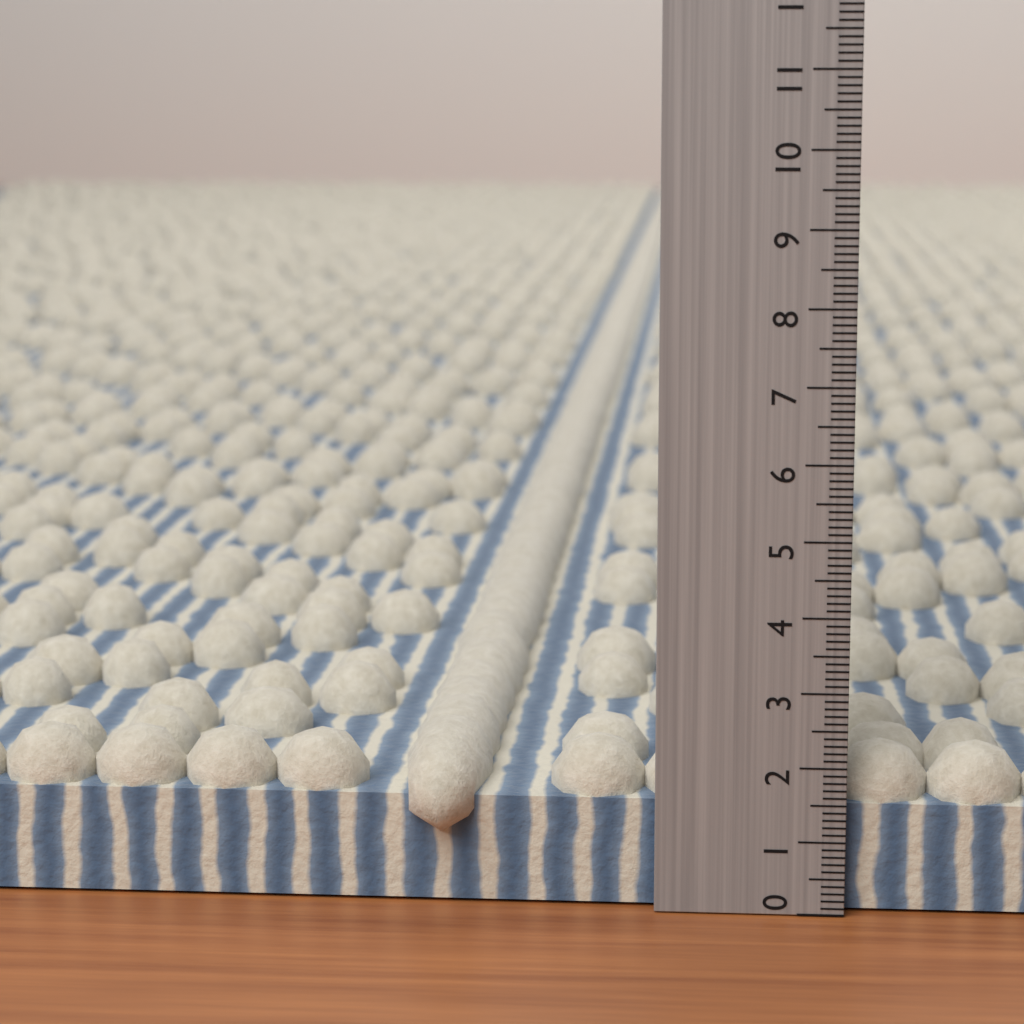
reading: 2.2 (no unit)
